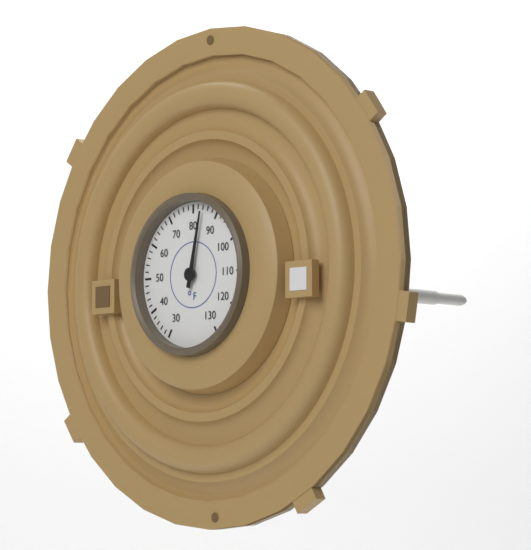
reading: 84 °F
